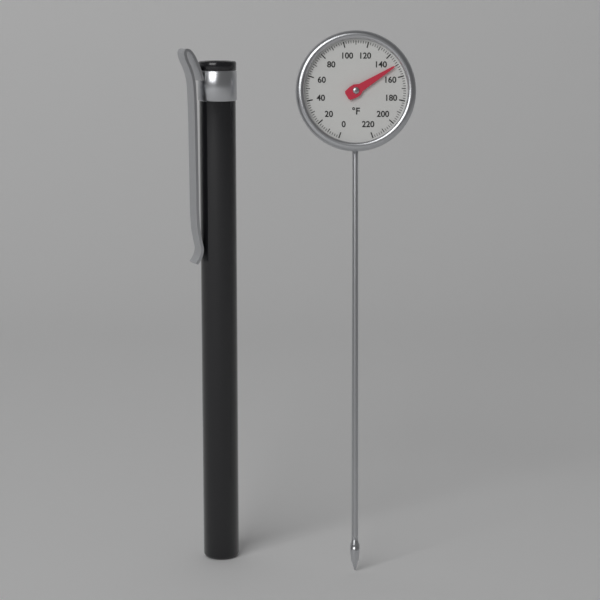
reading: 150 °F
